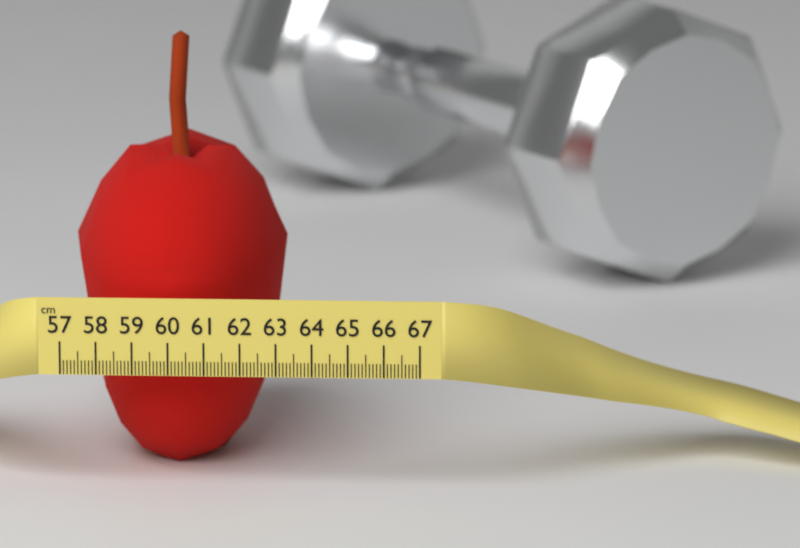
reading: 63.0 cm
